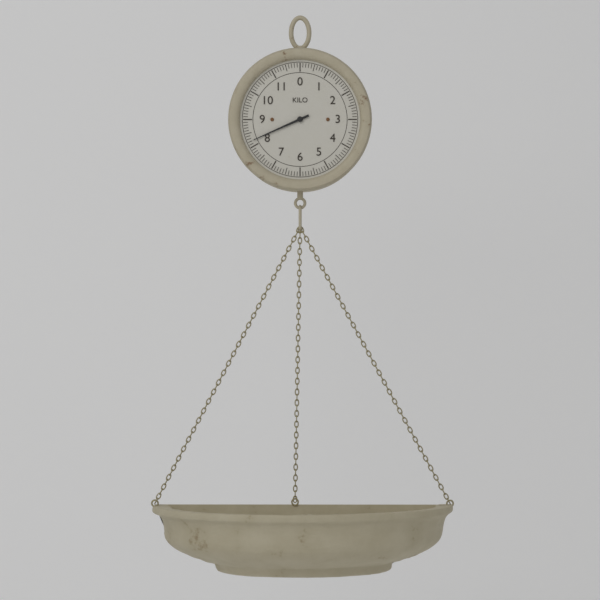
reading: 8.2 kg
